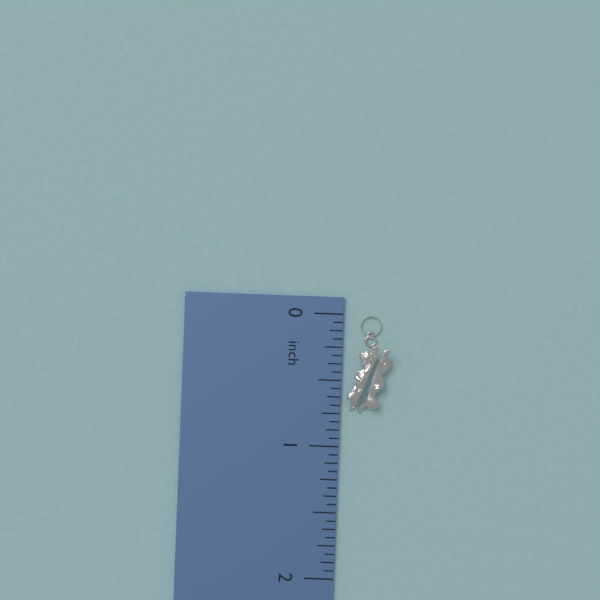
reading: 0.7500 inch
